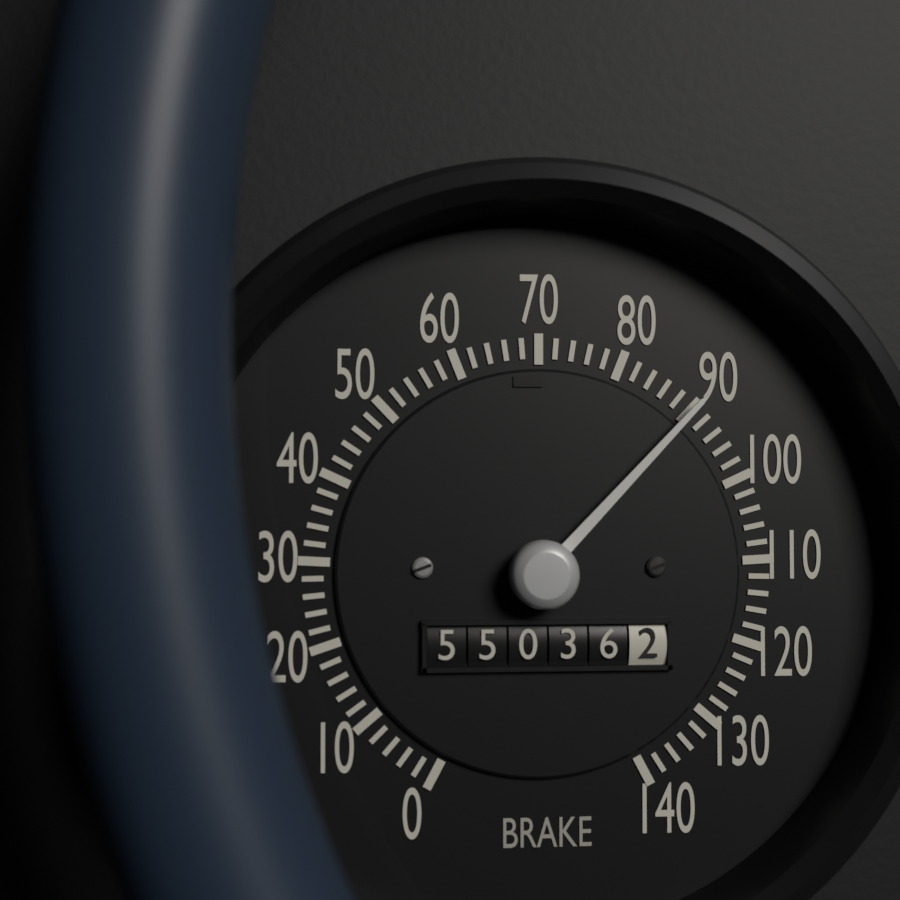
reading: 90 (no unit)
